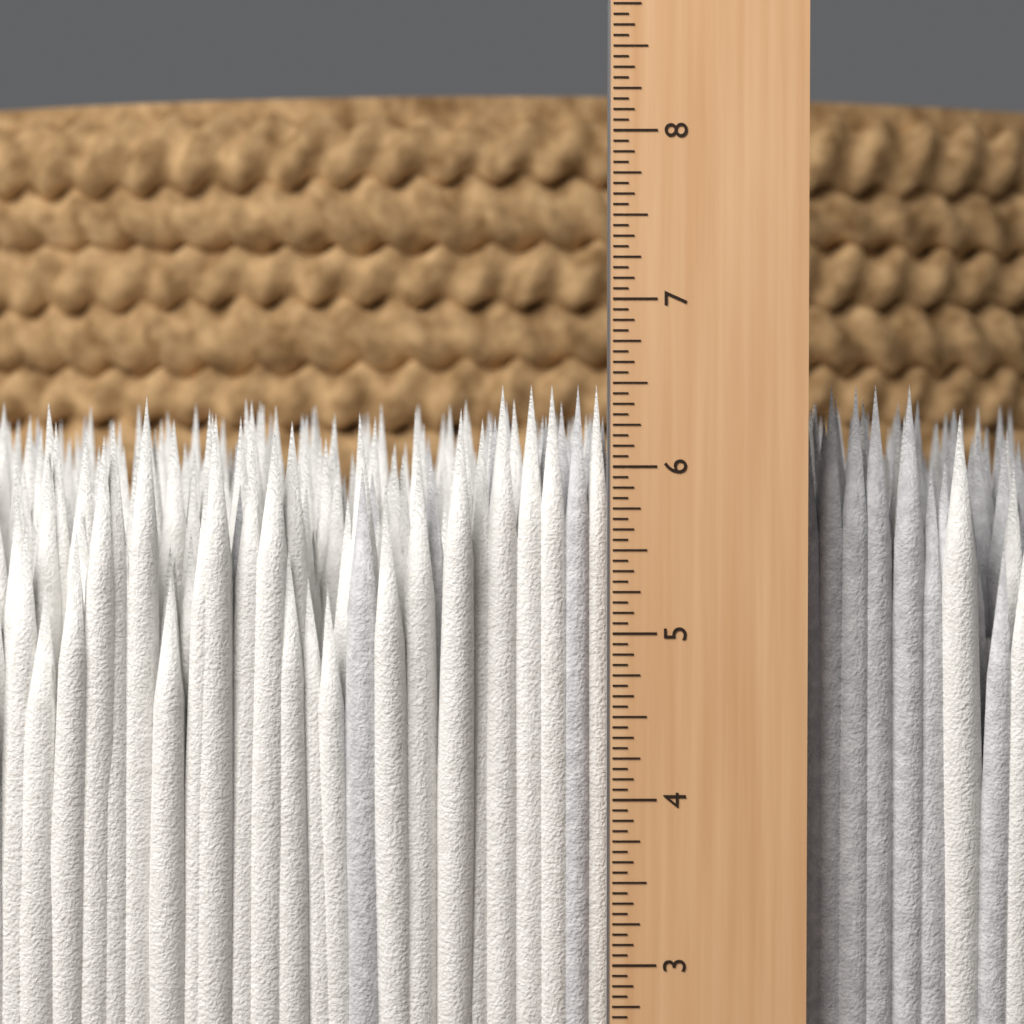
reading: 6.5000 in
